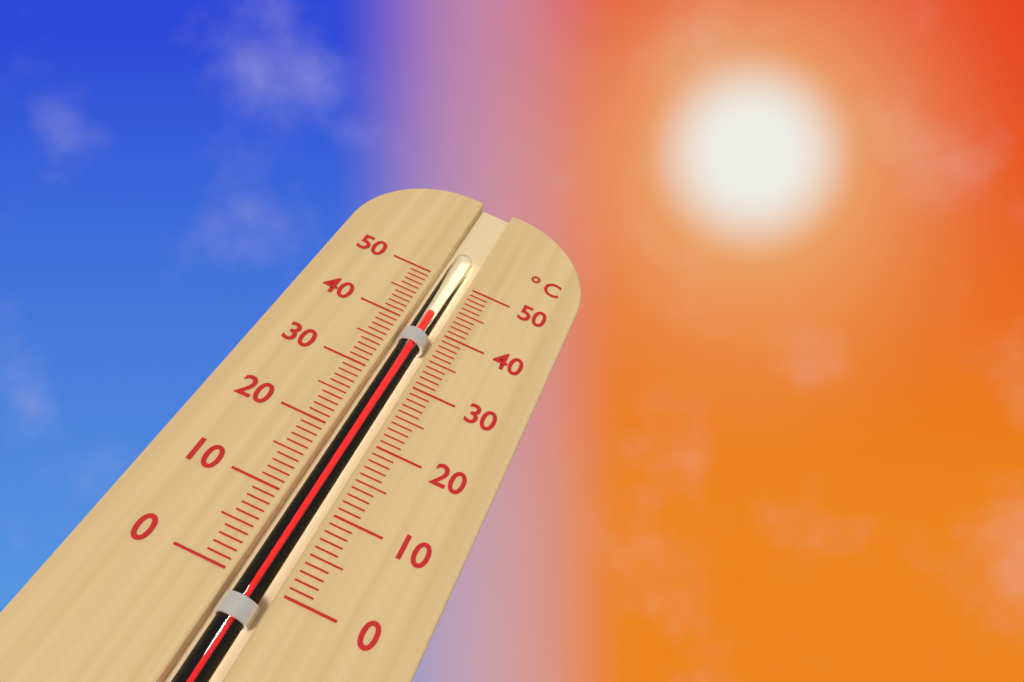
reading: 43 °C
